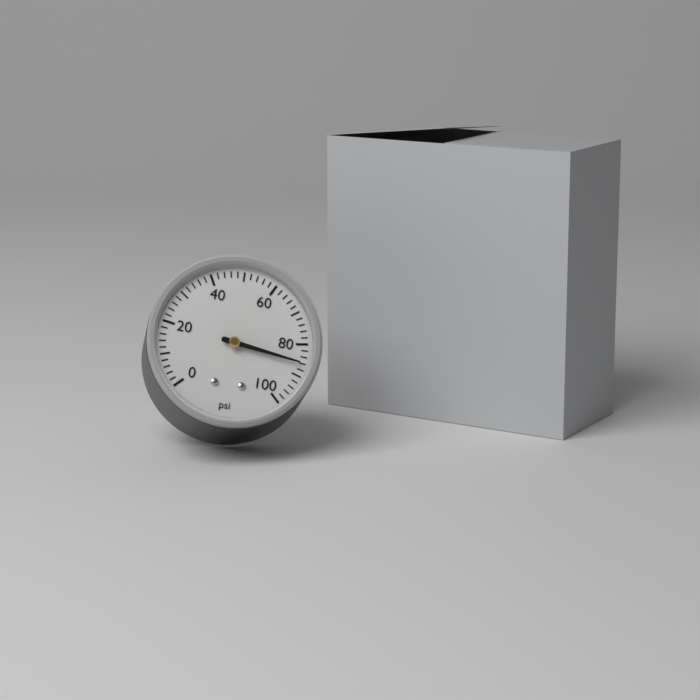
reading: 86 psi
